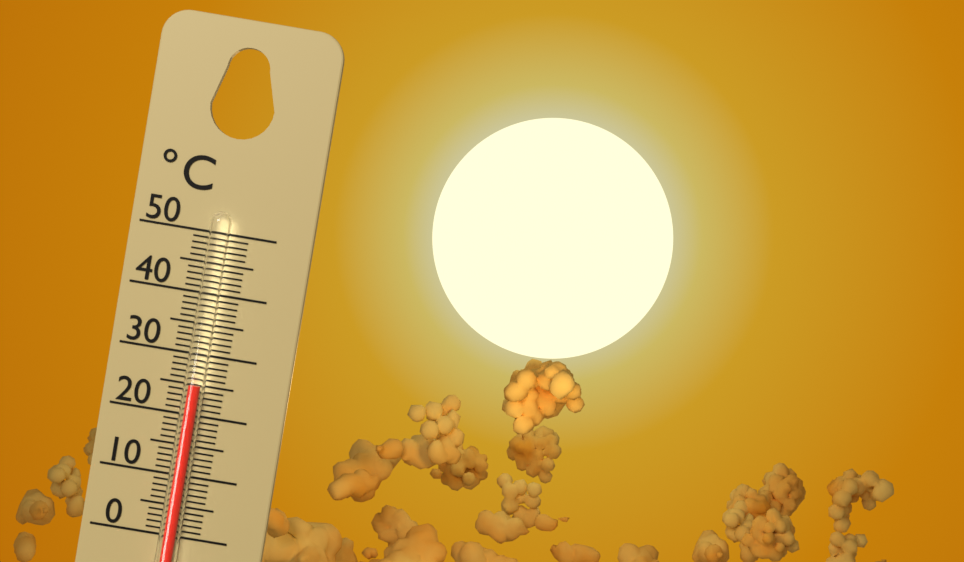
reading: 25 °C
